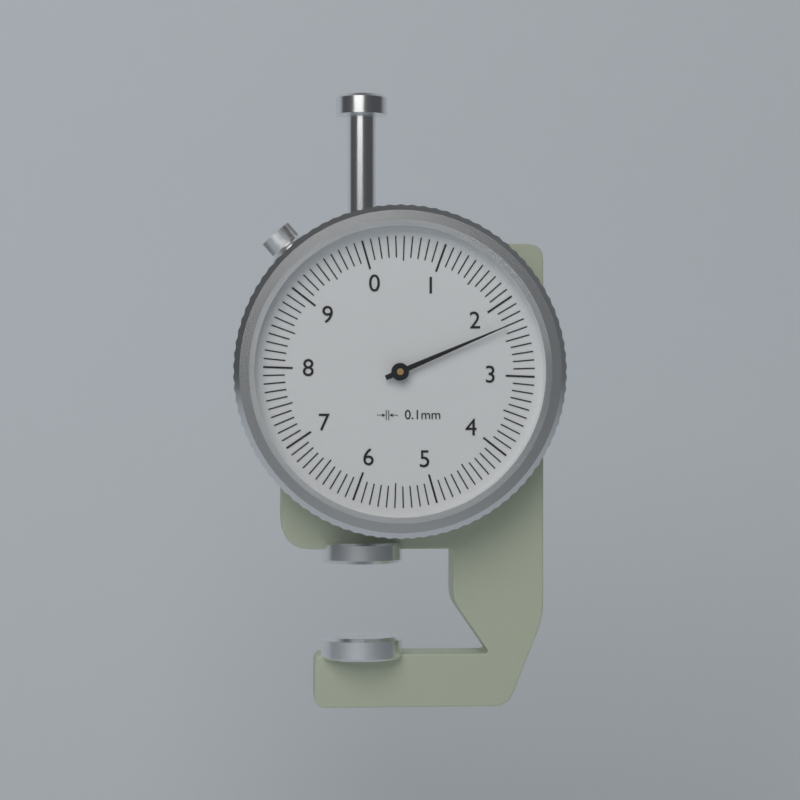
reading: 2.3 mm
